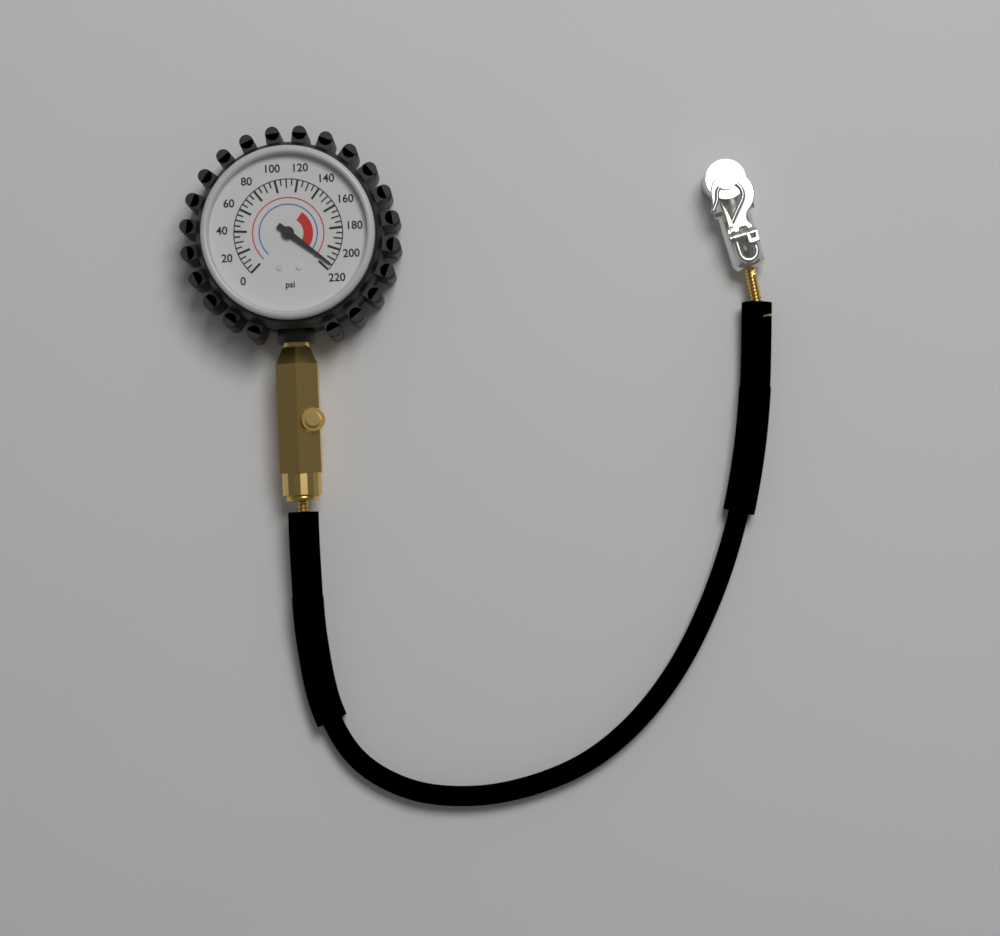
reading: 215 psi
